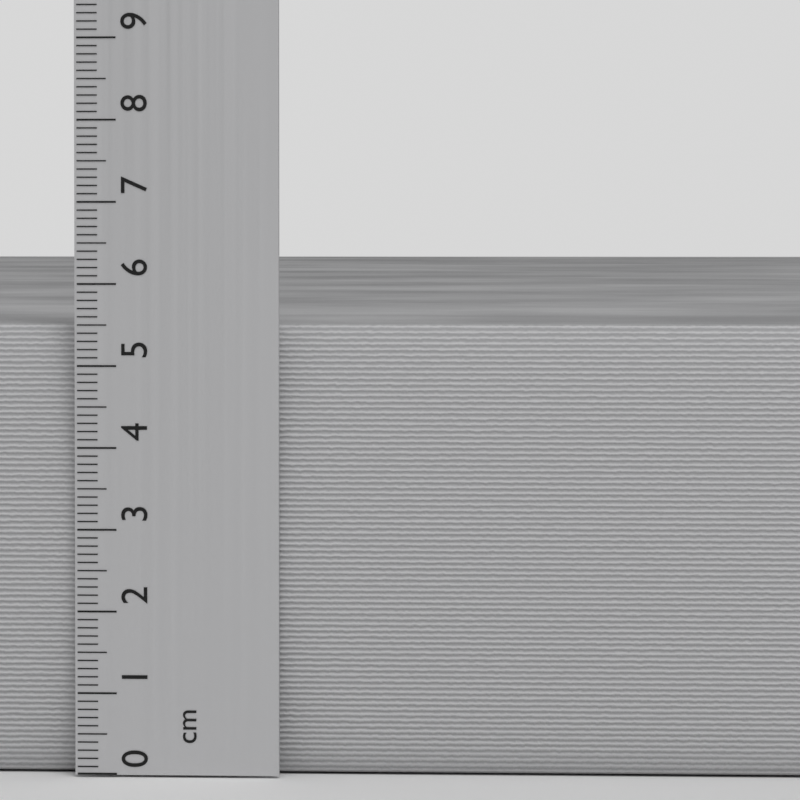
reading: 5.5 cm
